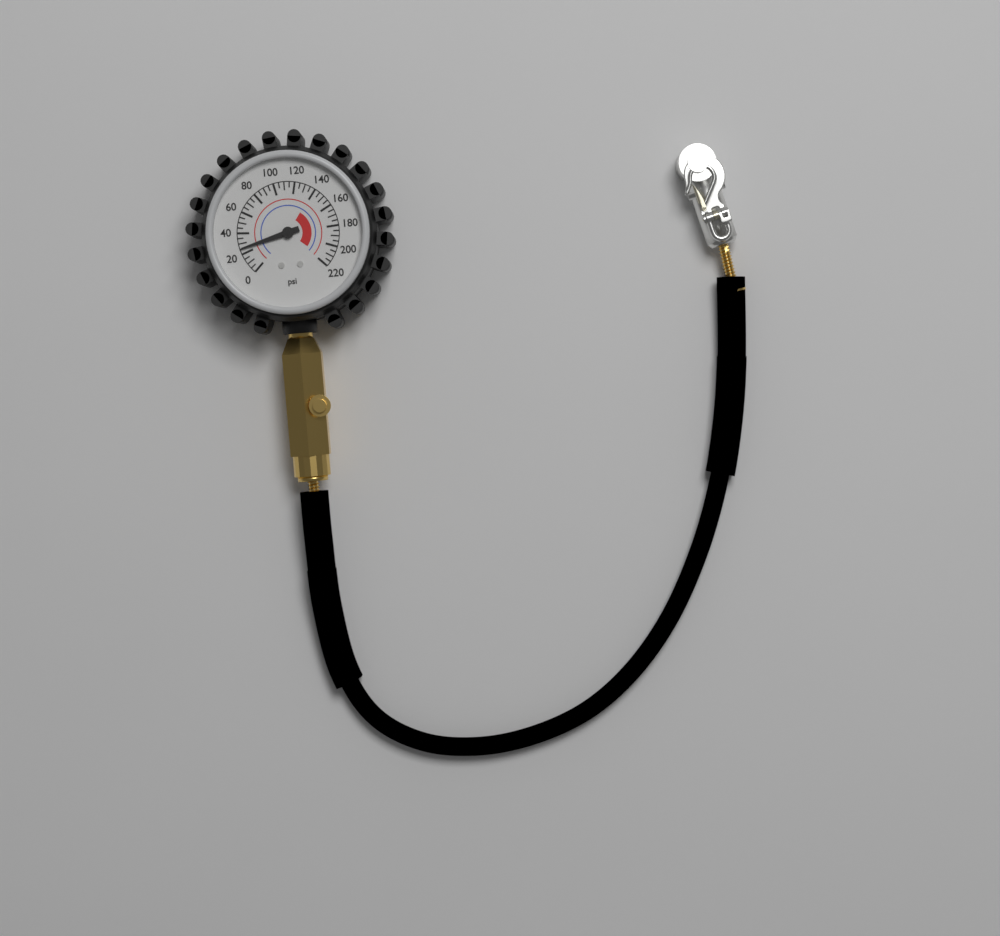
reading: 25 psi
